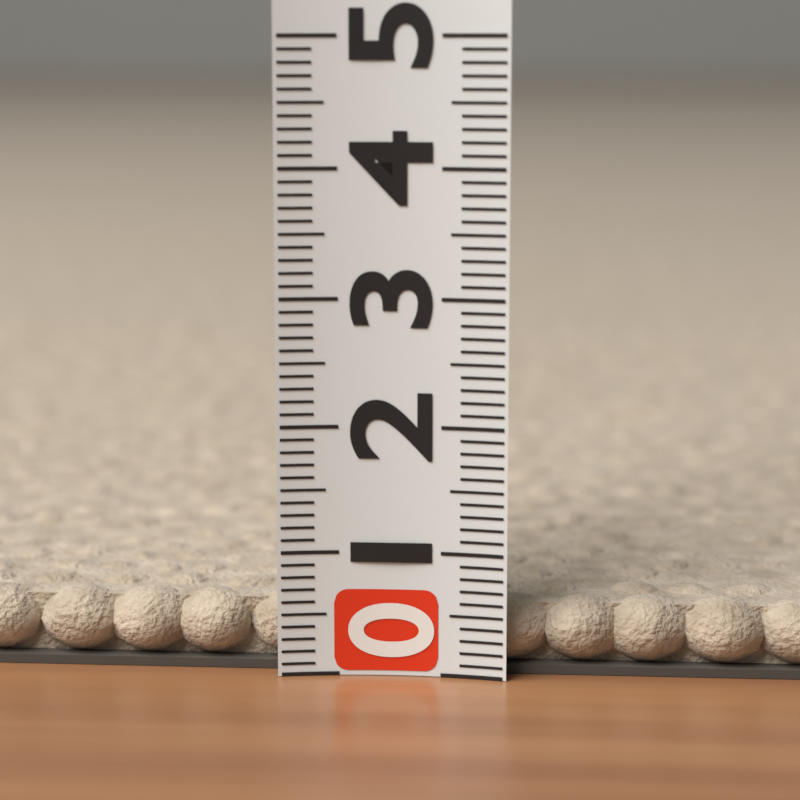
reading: 0.6 (no unit)
